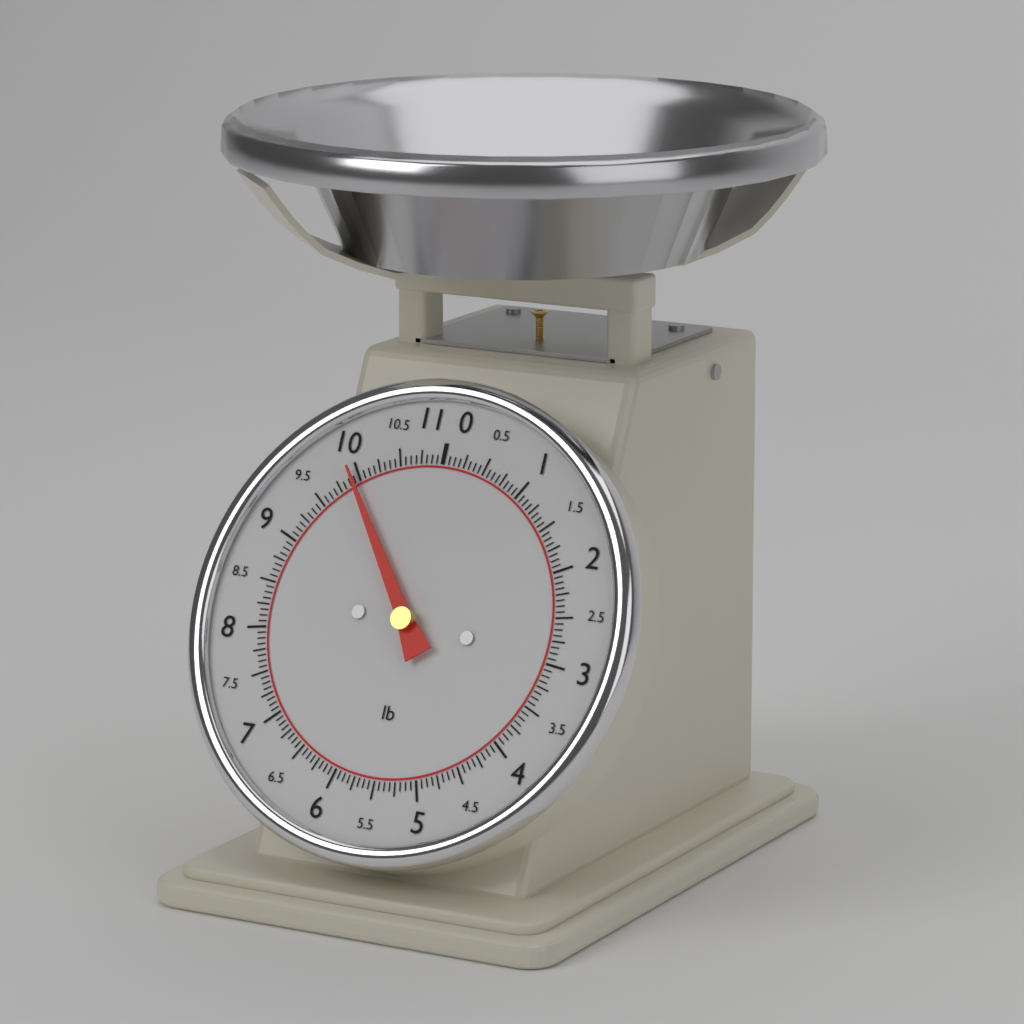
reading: 9.9375 lb
